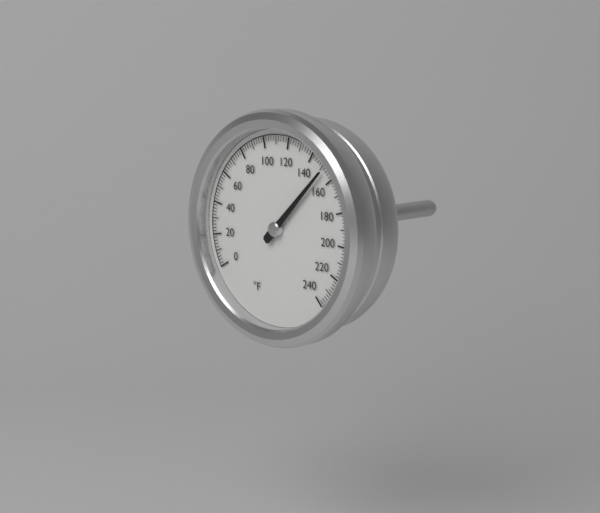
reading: 152 °F
